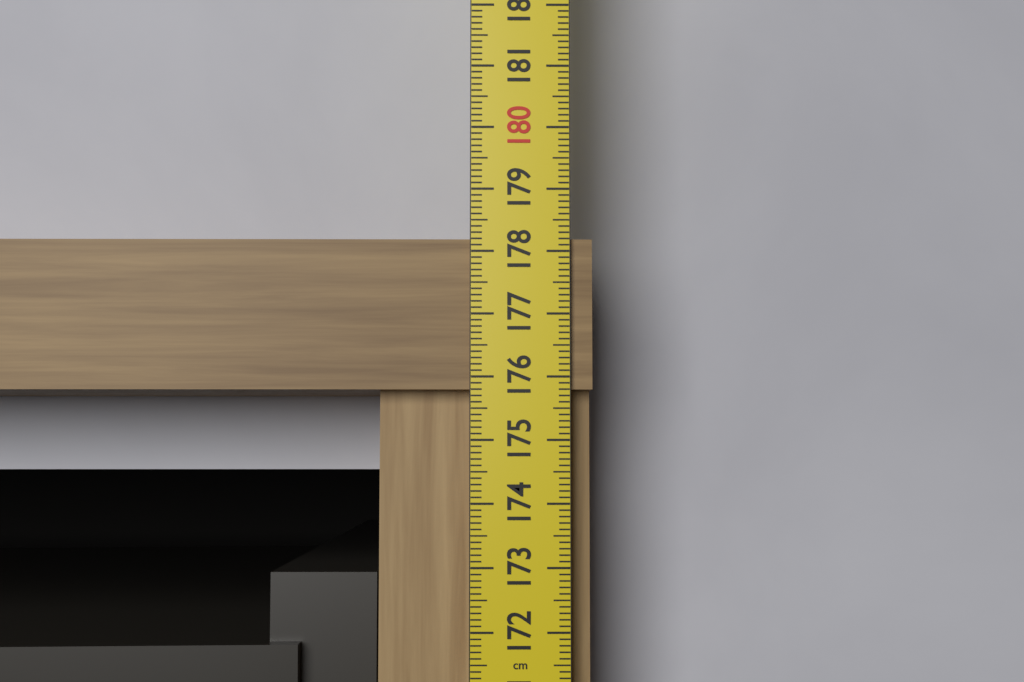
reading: 178.2 cm
